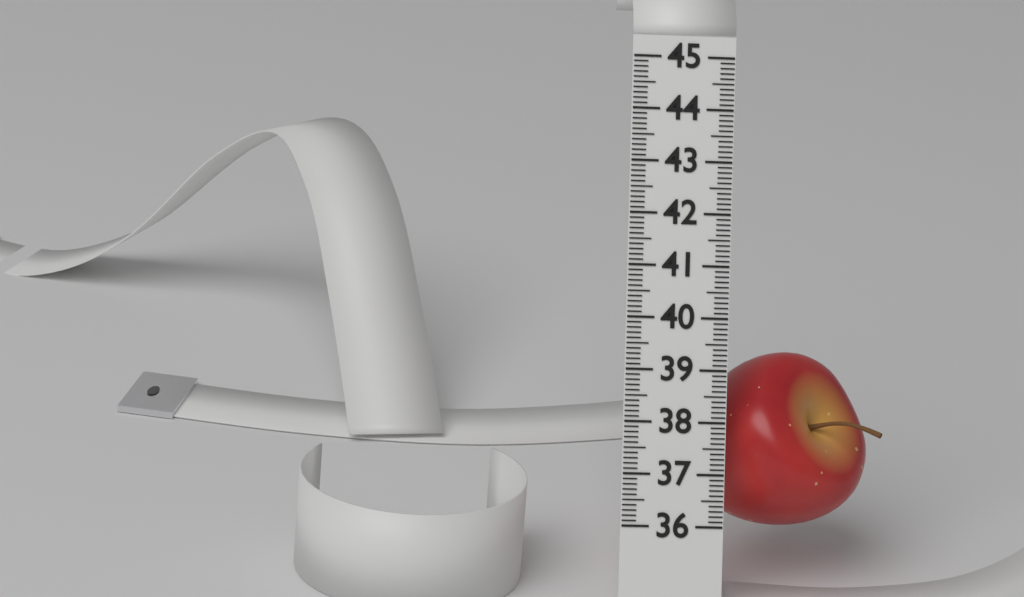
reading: 39.4 (no unit)
